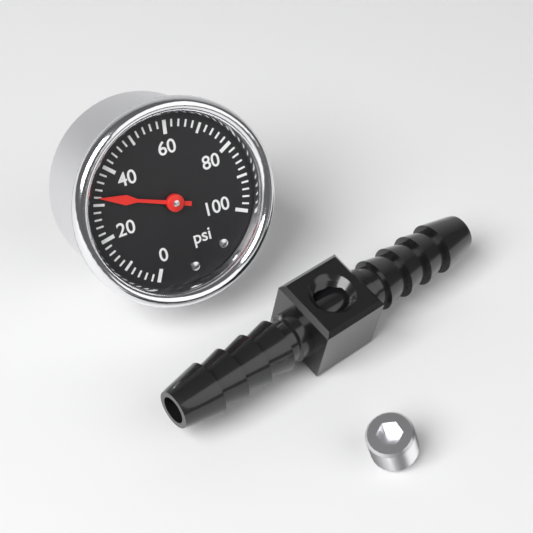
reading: 32 psi
